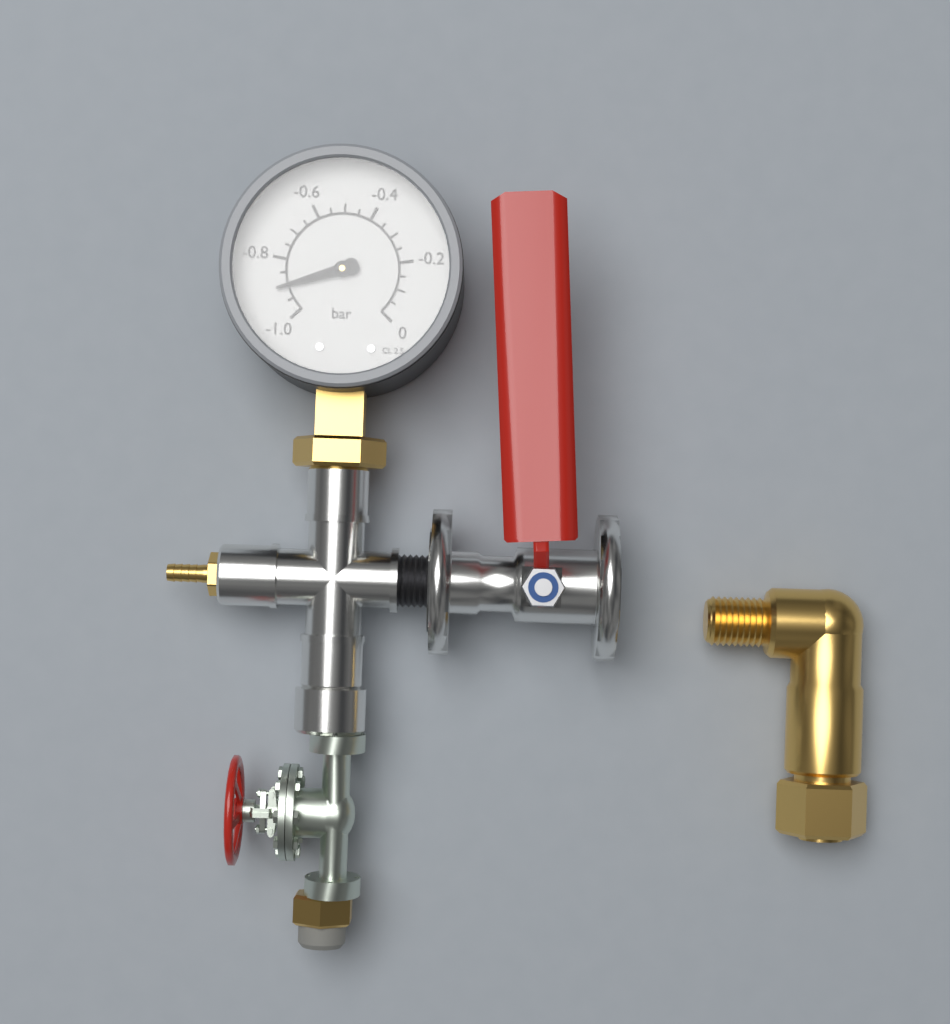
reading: -0.90 bar
